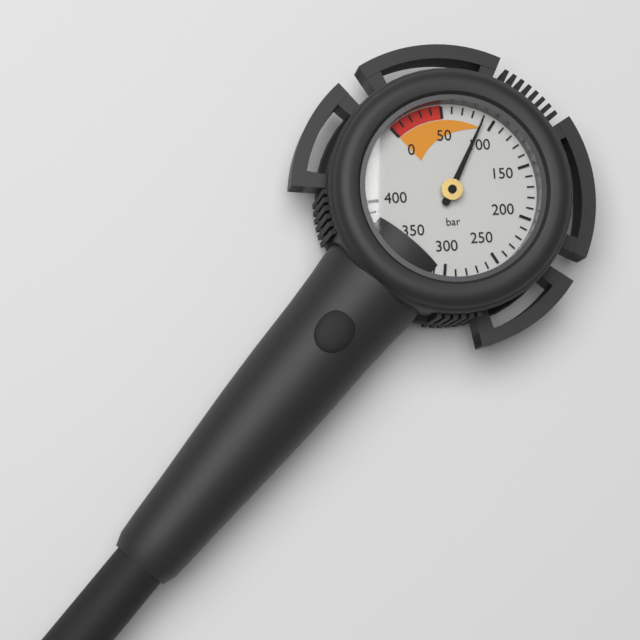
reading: 90 bar
